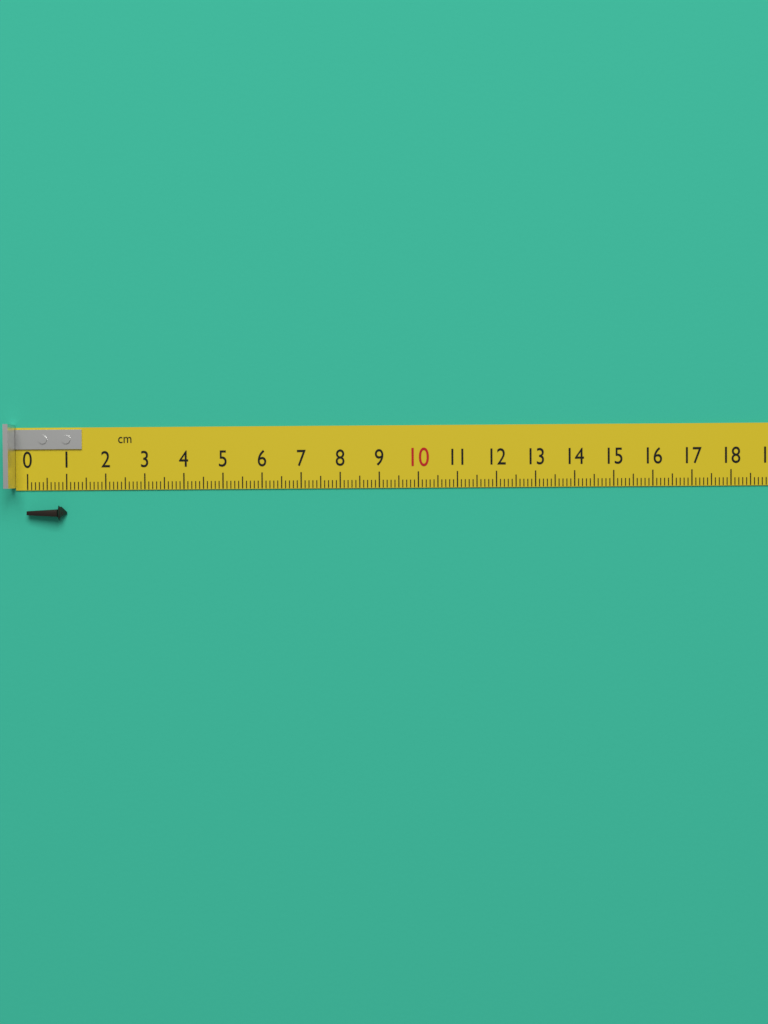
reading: 1.0 cm
